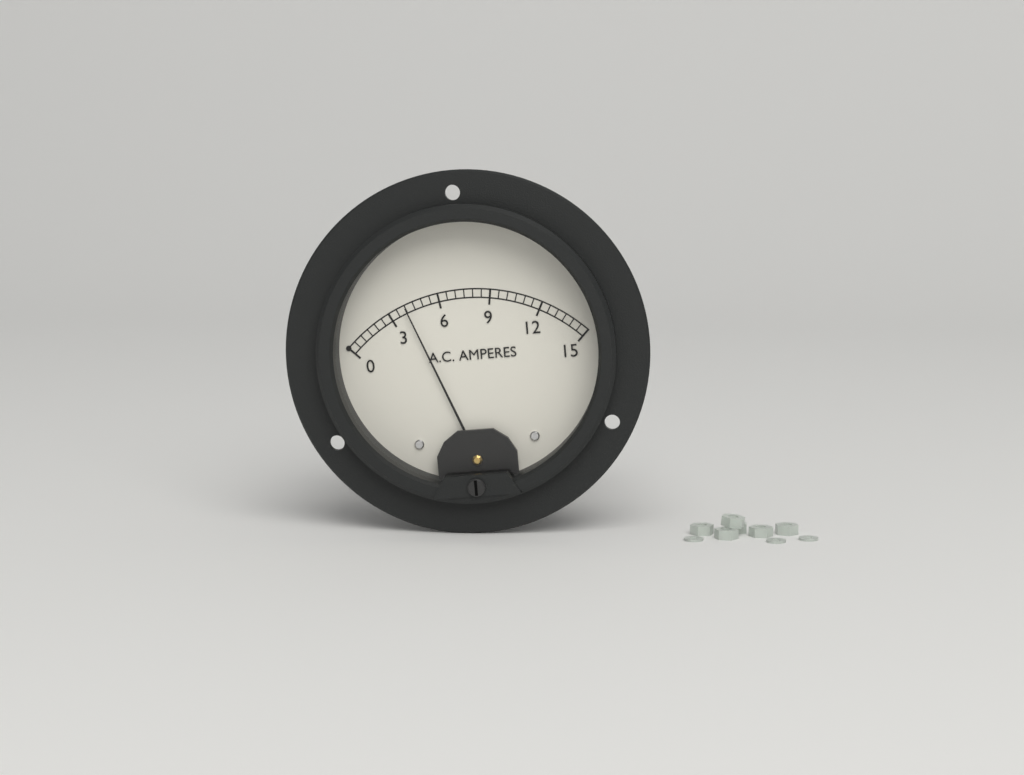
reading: 4.0 A
